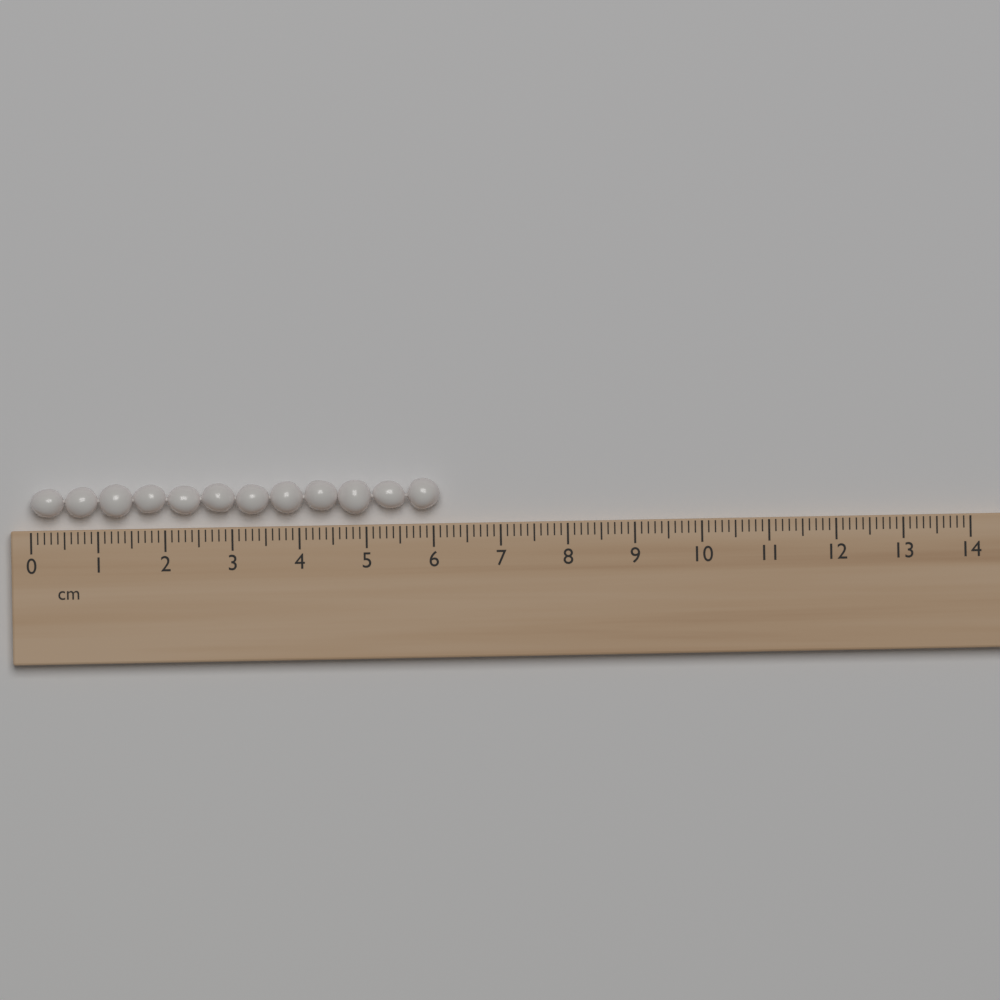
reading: 6.1 cm
